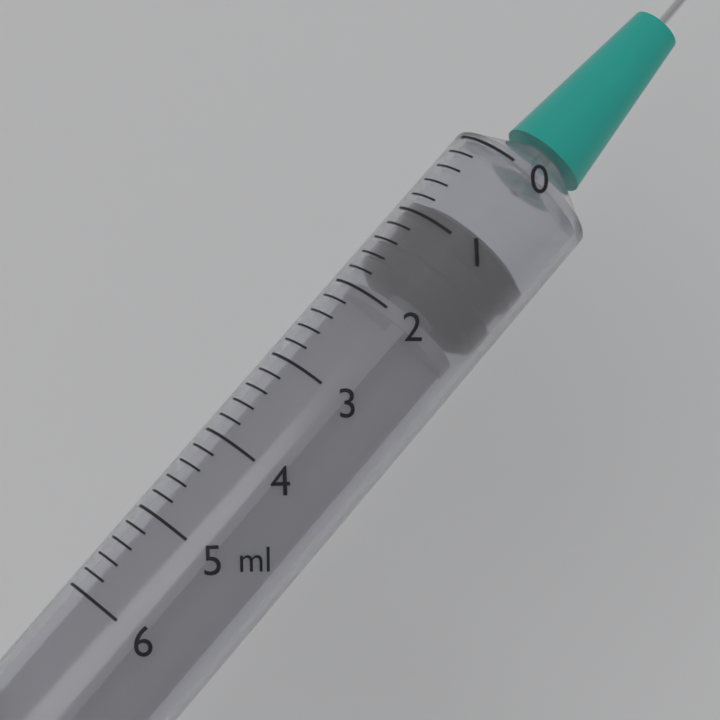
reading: 0.8 ml
